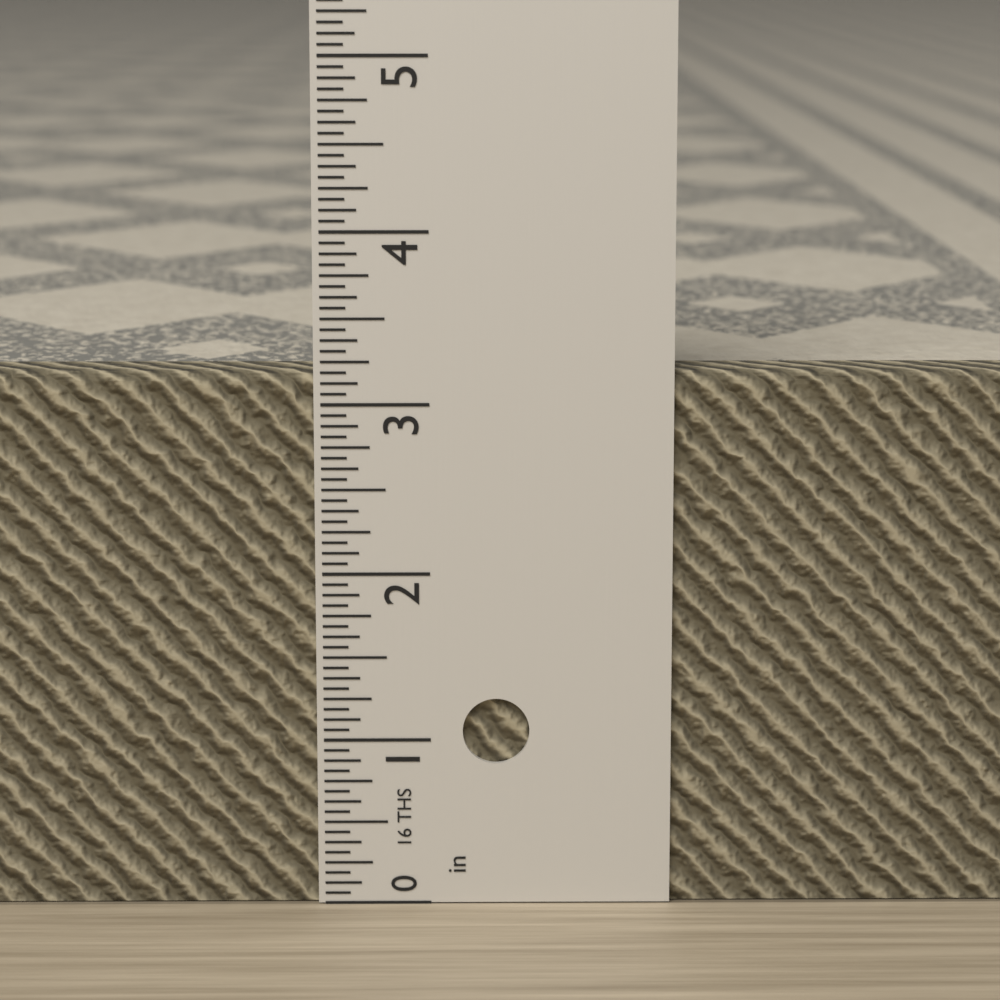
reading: 3.1875 in
